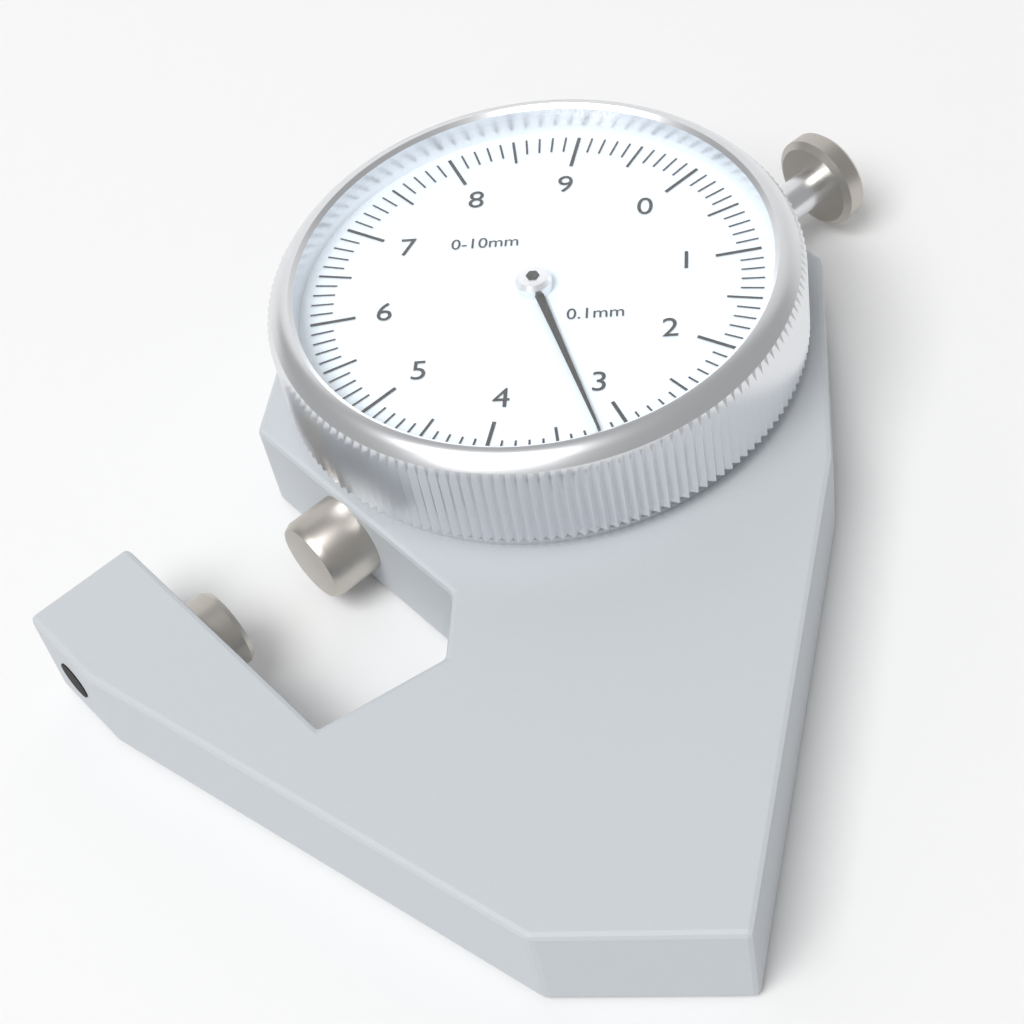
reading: 3.2 mm
